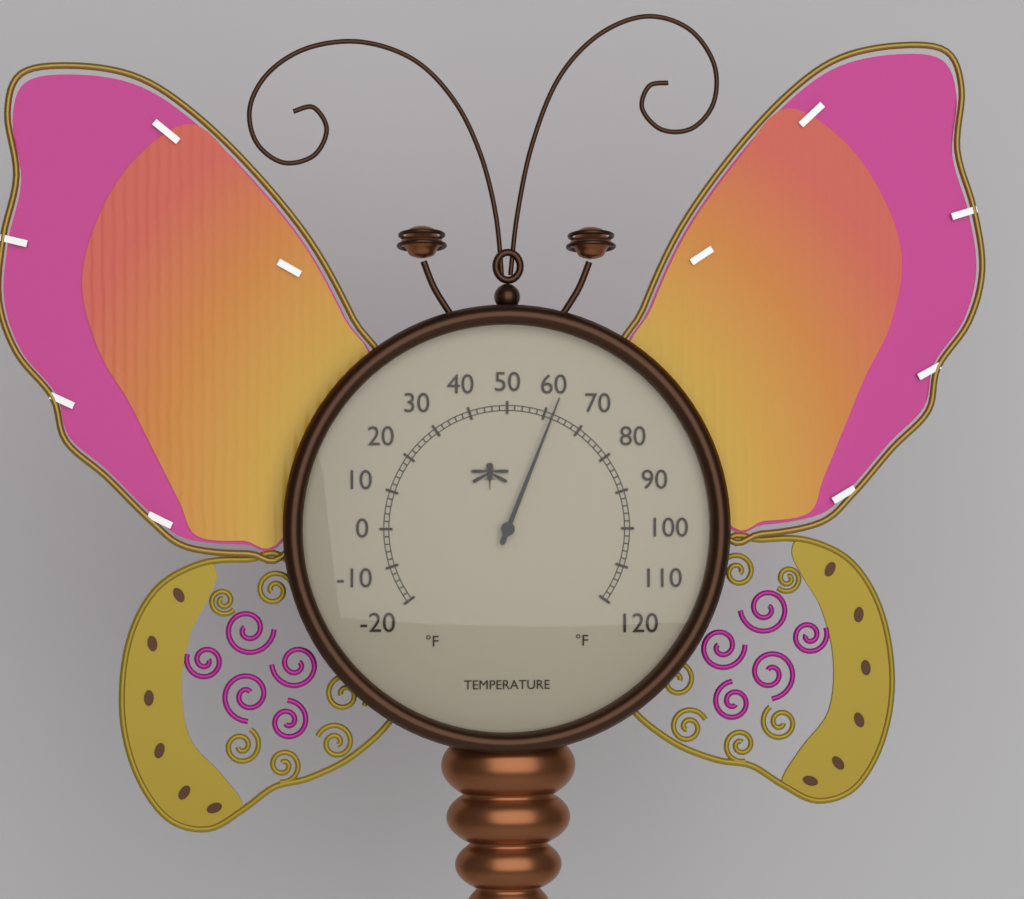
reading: 62 °F
